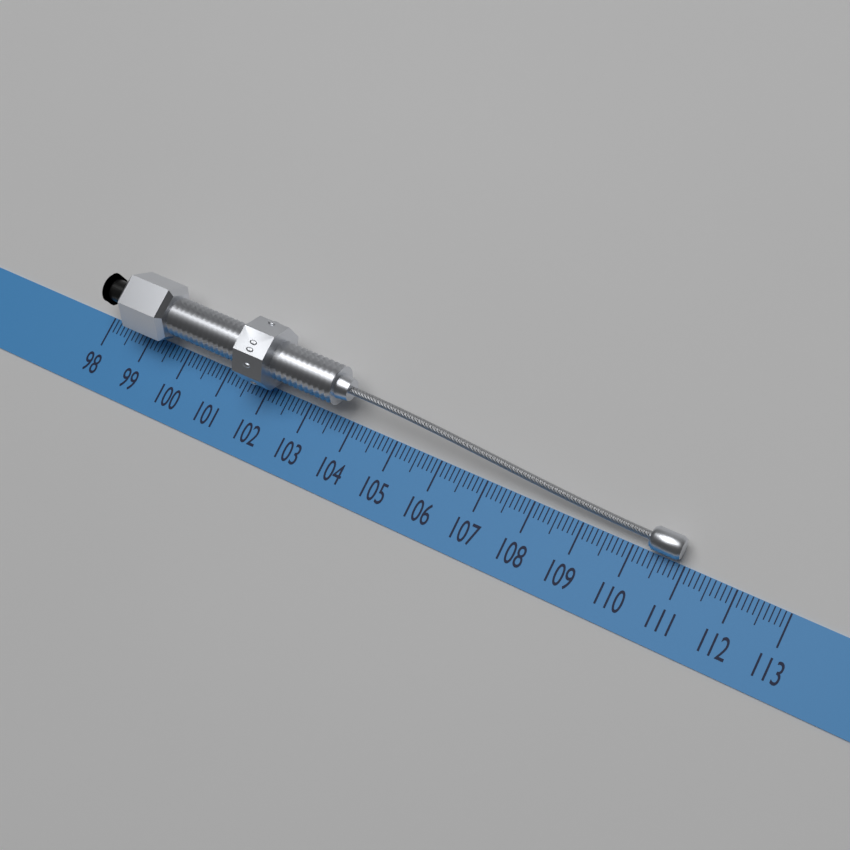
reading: 110.9 (no unit)
